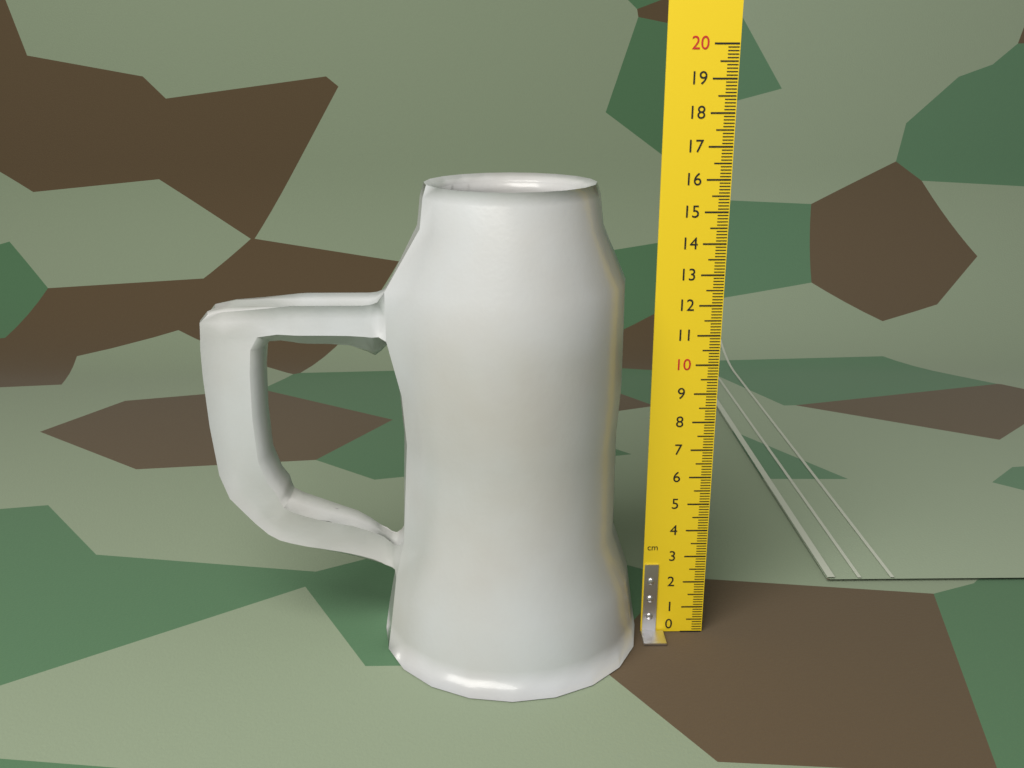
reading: 15.9 cm
